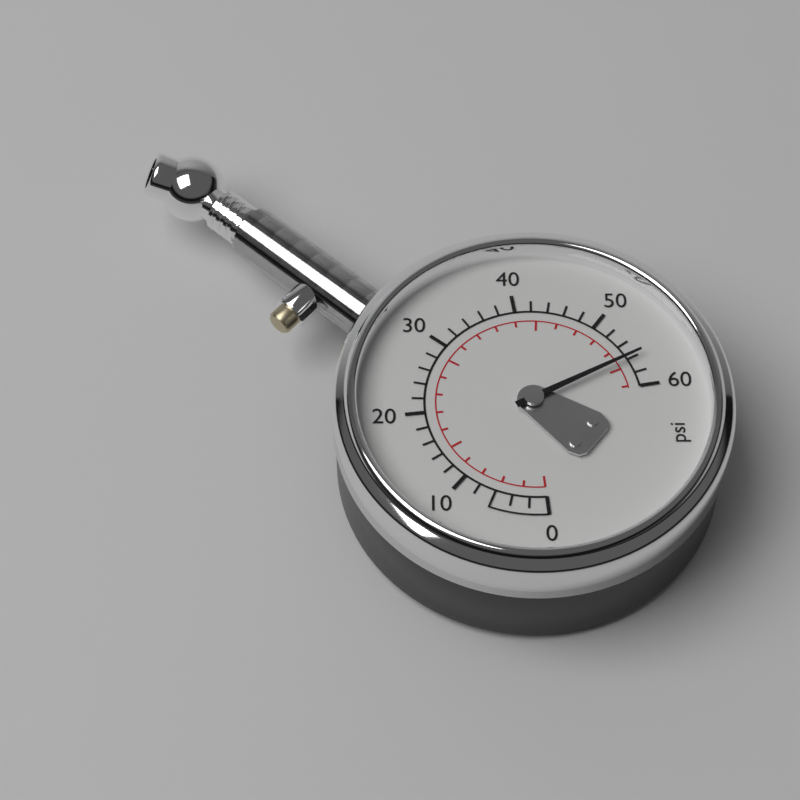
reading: 56 psi
